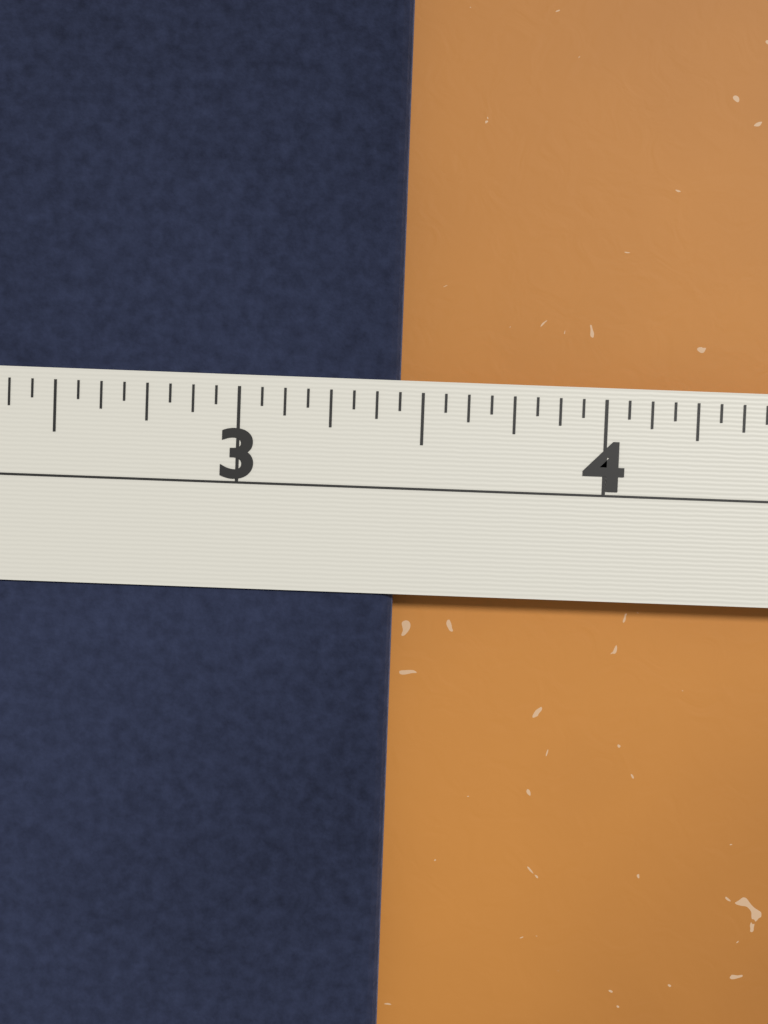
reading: 3.4375 in
